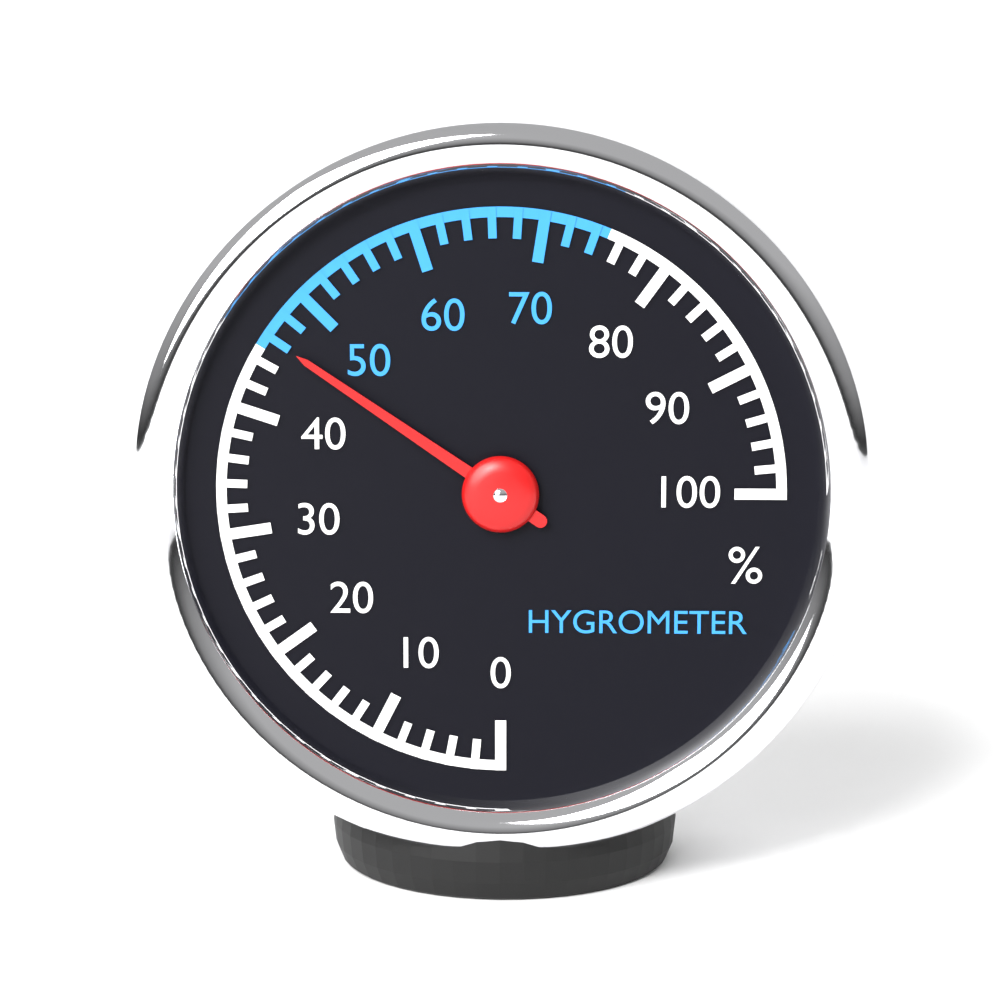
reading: 46 %
